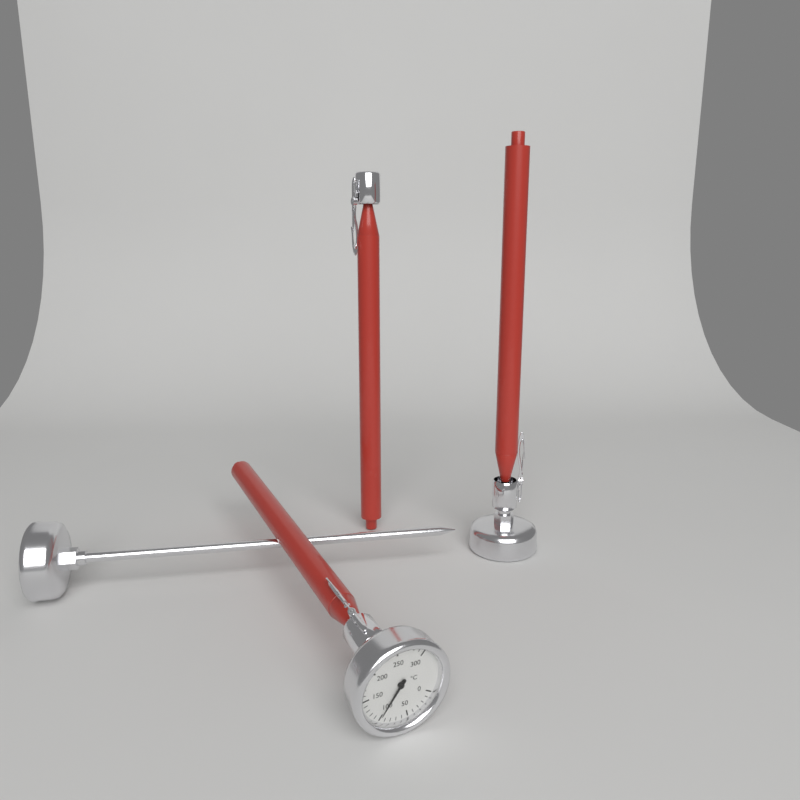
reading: 100 °C
